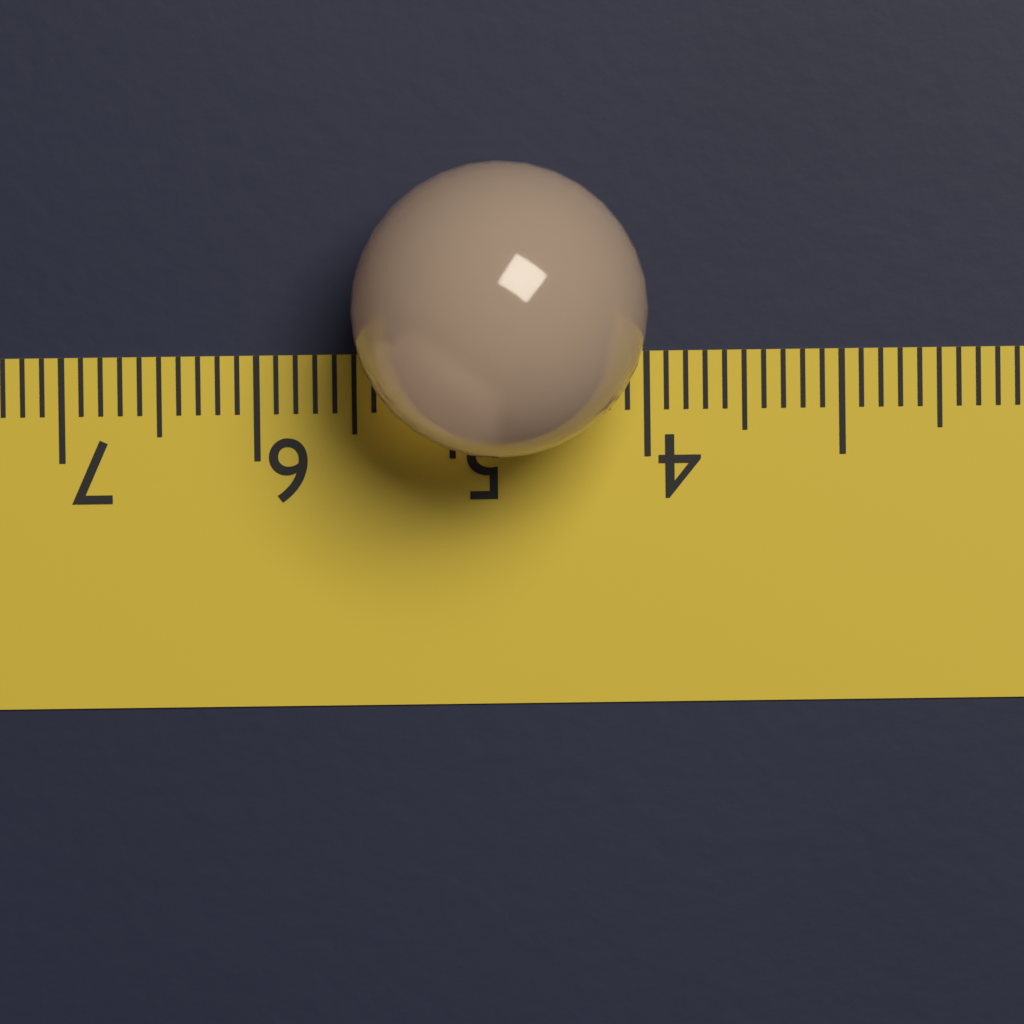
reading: 5.5 (no unit)
